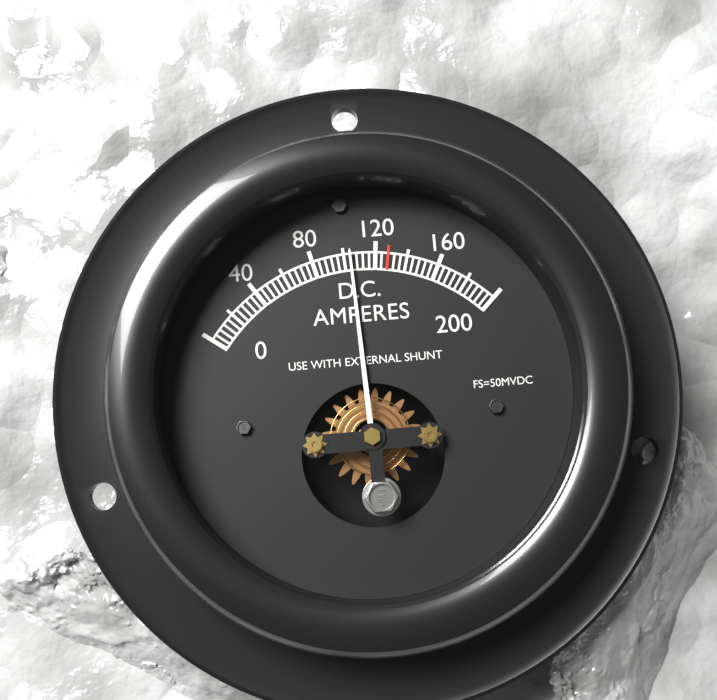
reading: 104 A
